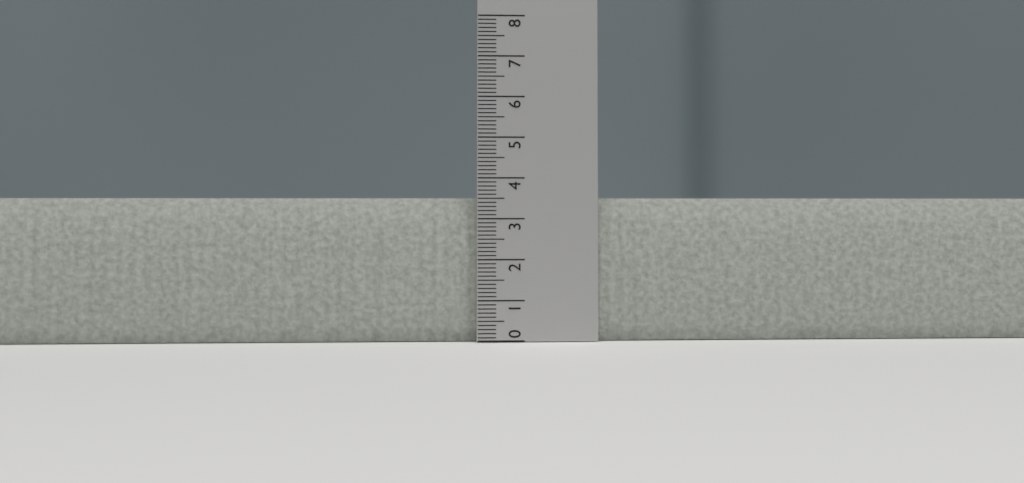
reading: 3.5 (no unit)
